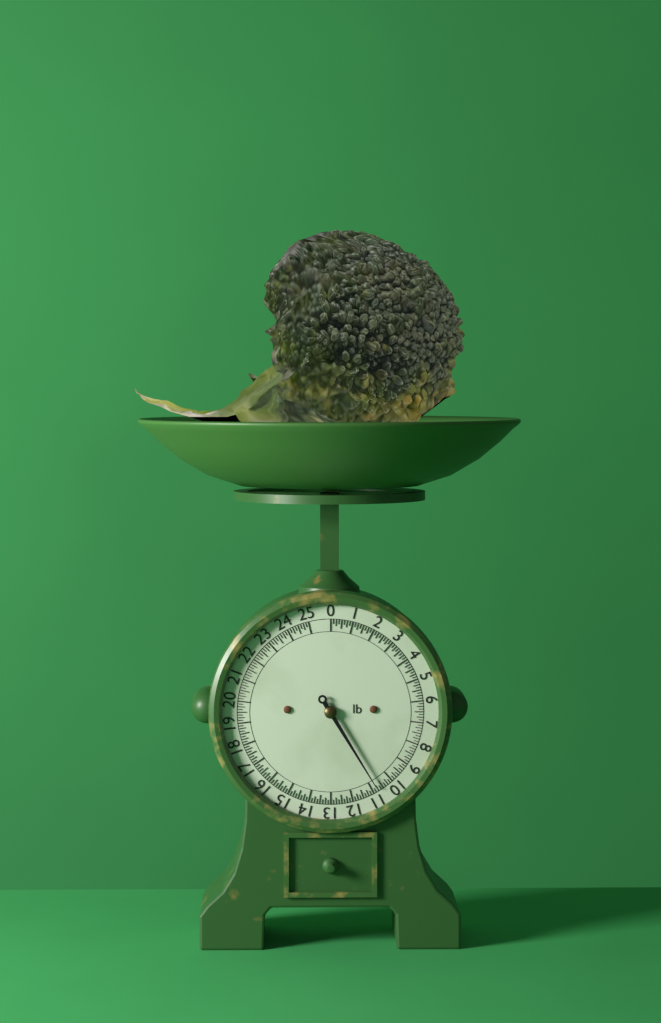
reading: 10.750 lb
